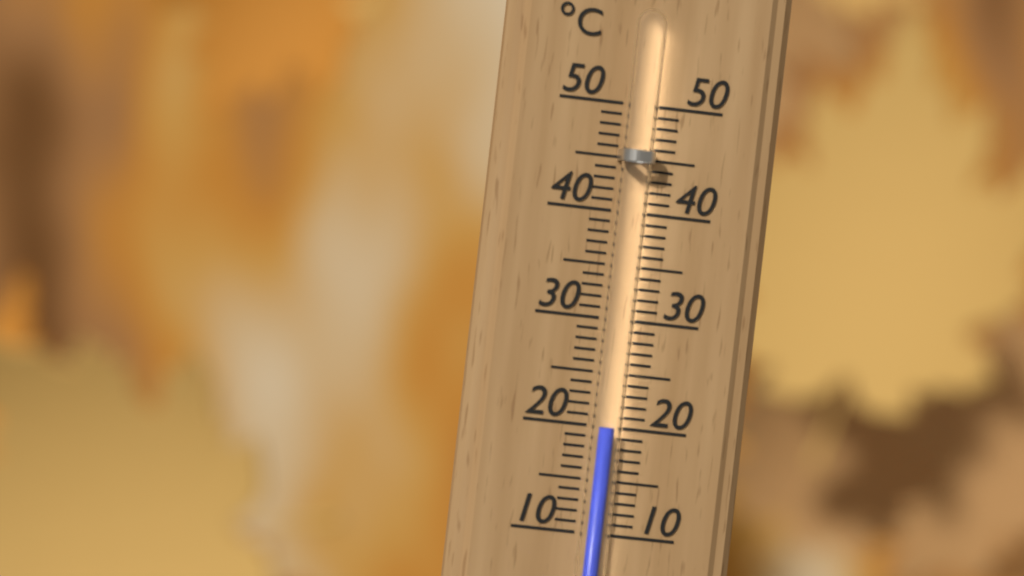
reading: 20 °C
